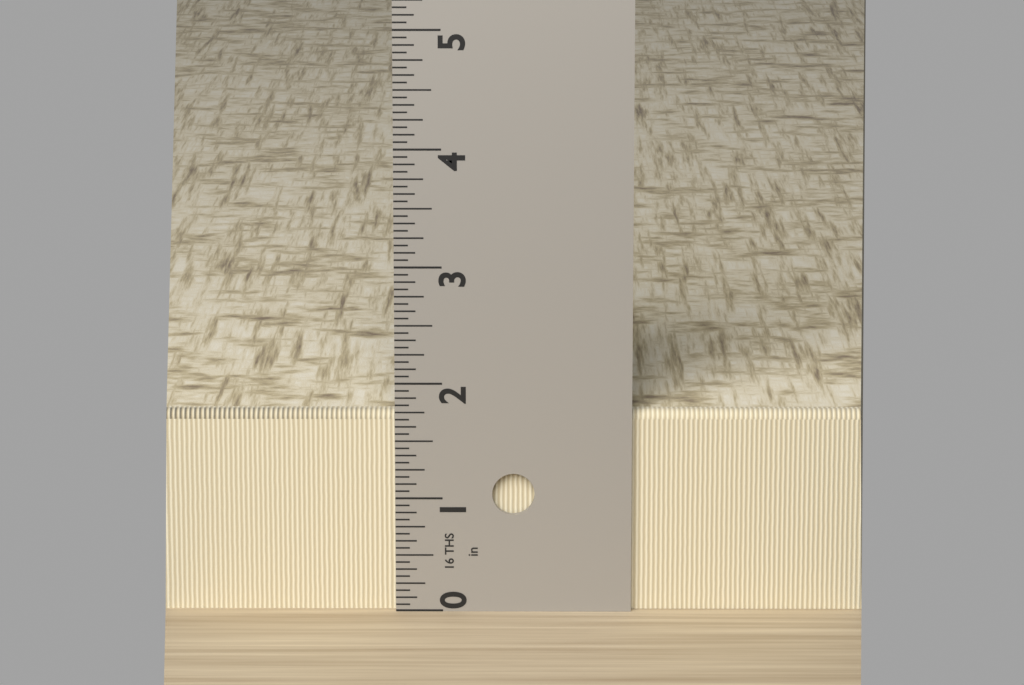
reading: 1.7500 in
